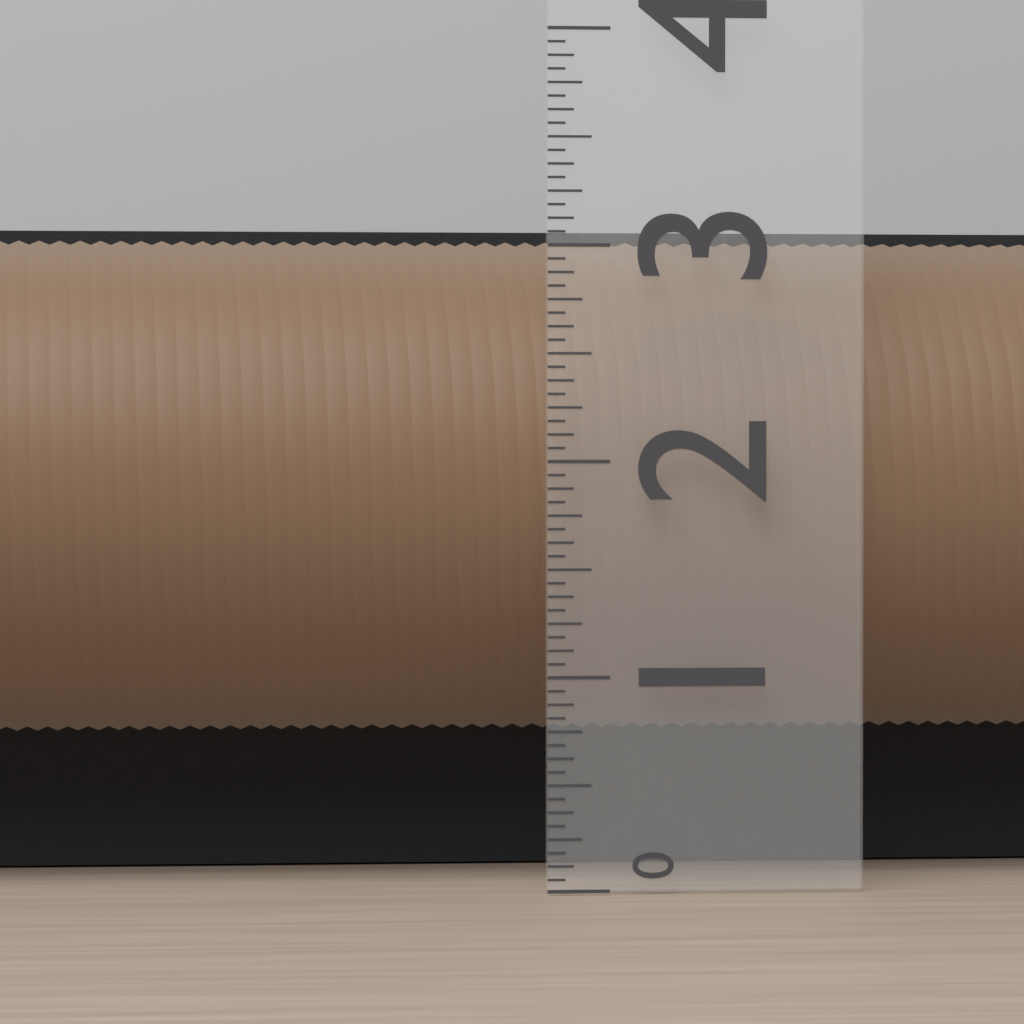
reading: 3.1250 (no unit)
